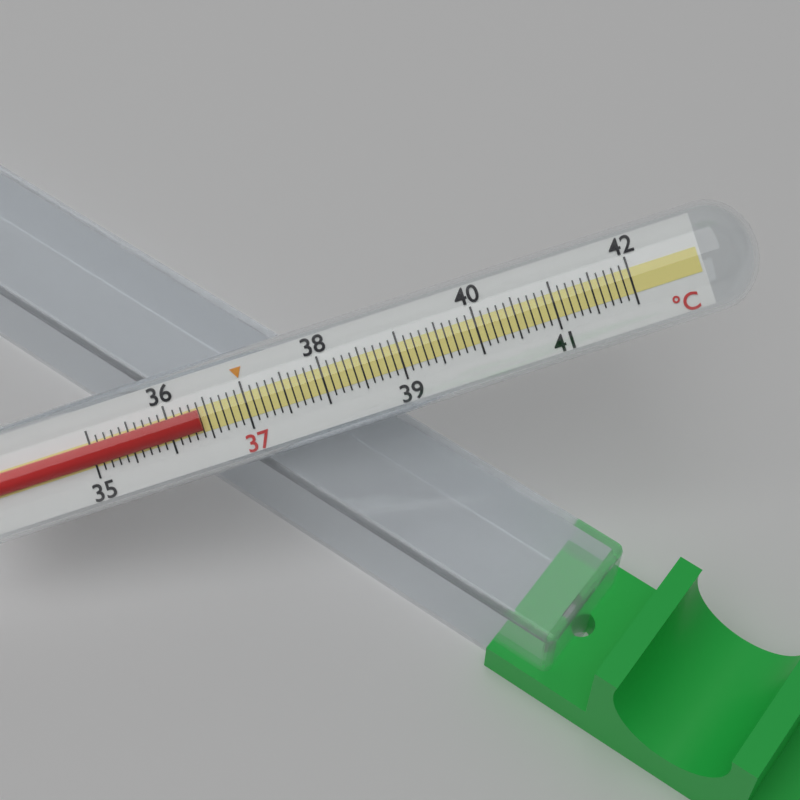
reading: 36.4 °C
